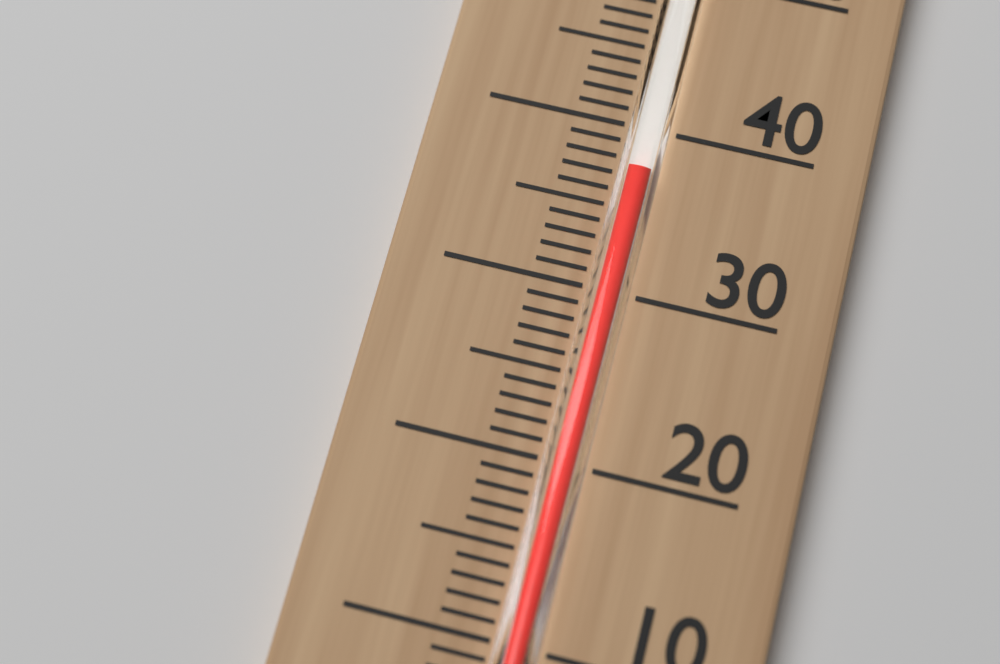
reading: 37 °C
